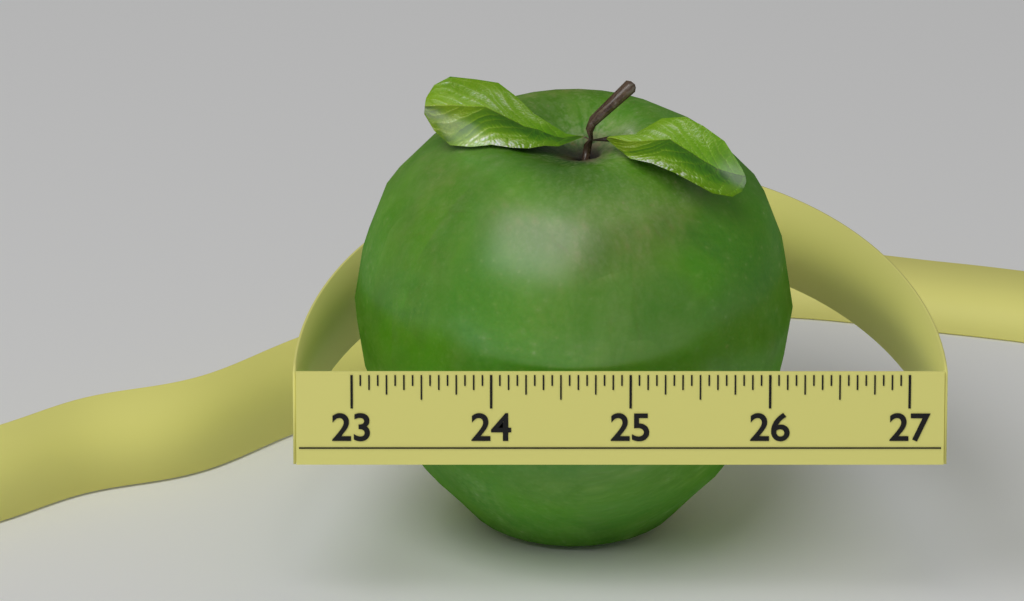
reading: 26.2000 (no unit)
